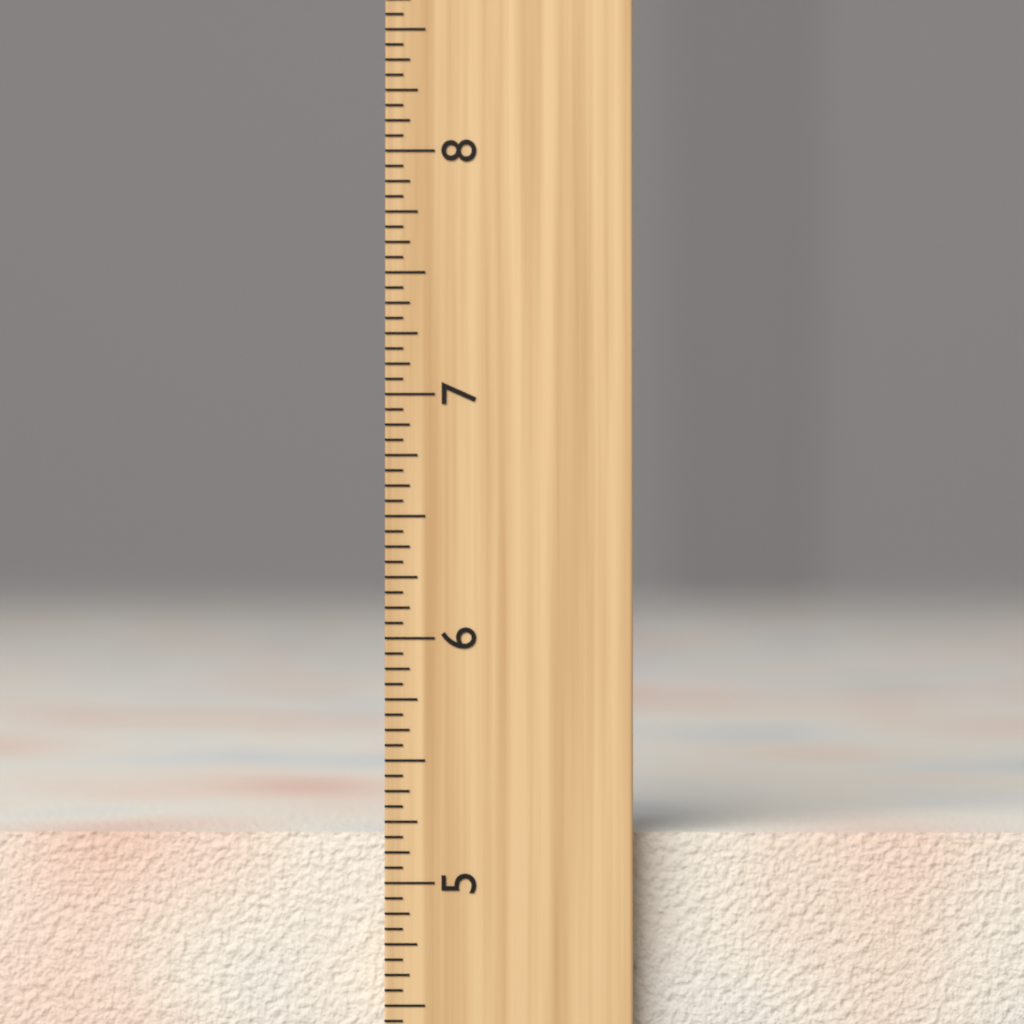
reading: 5.1875 inch
